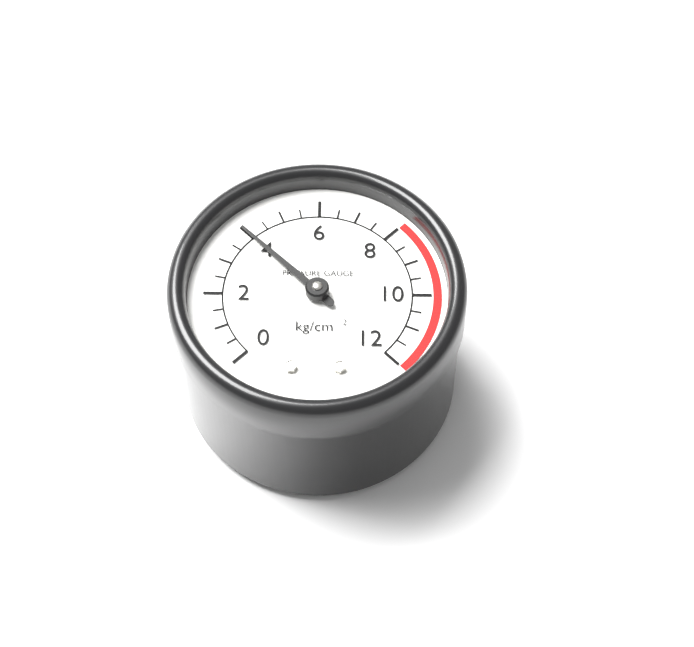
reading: 4.0 kg/cm²
